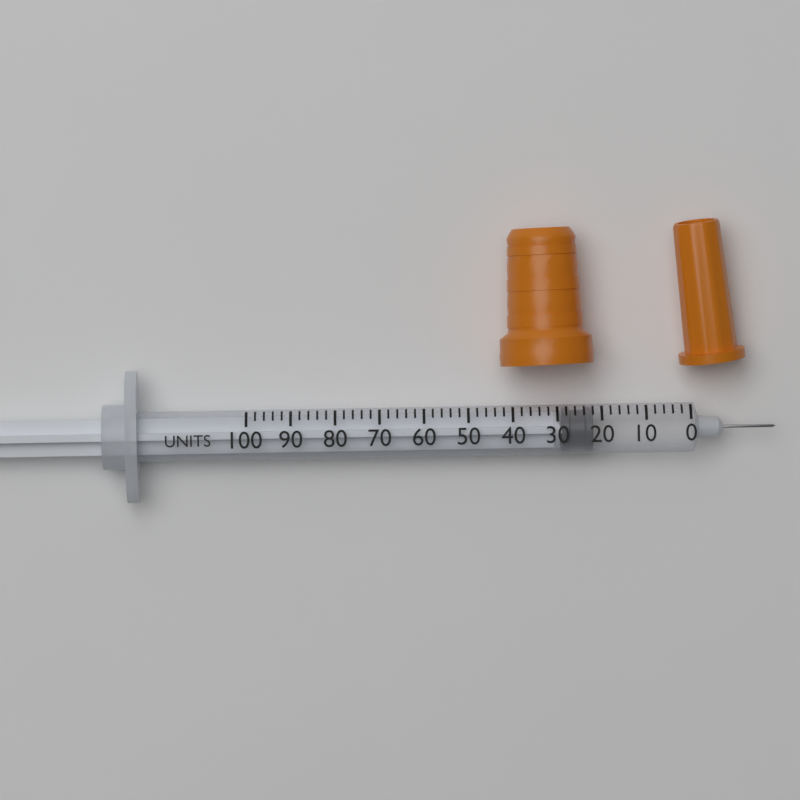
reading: 22 units
